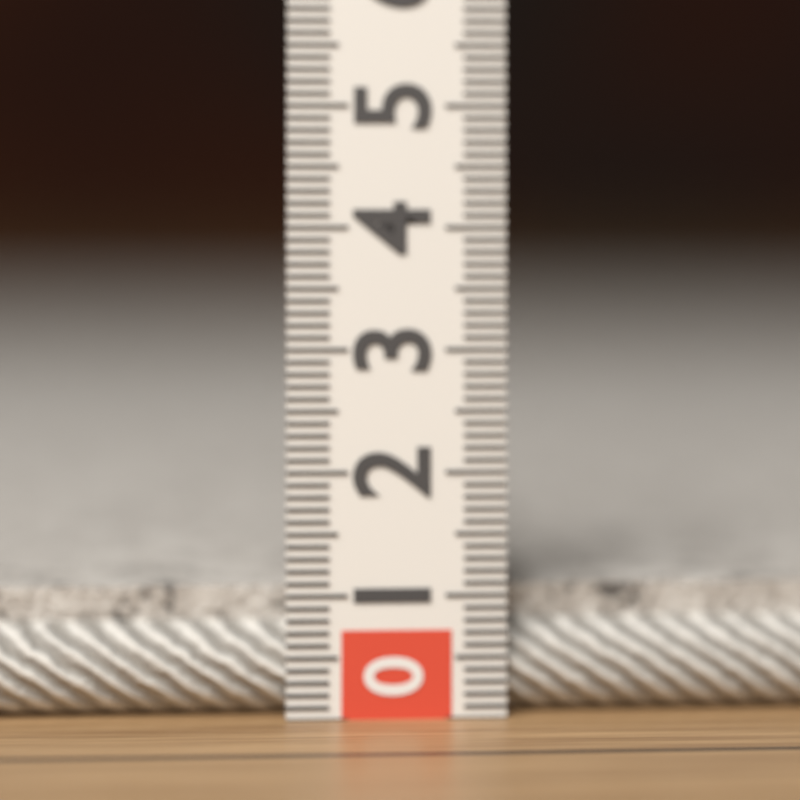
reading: 1.1 (no unit)
